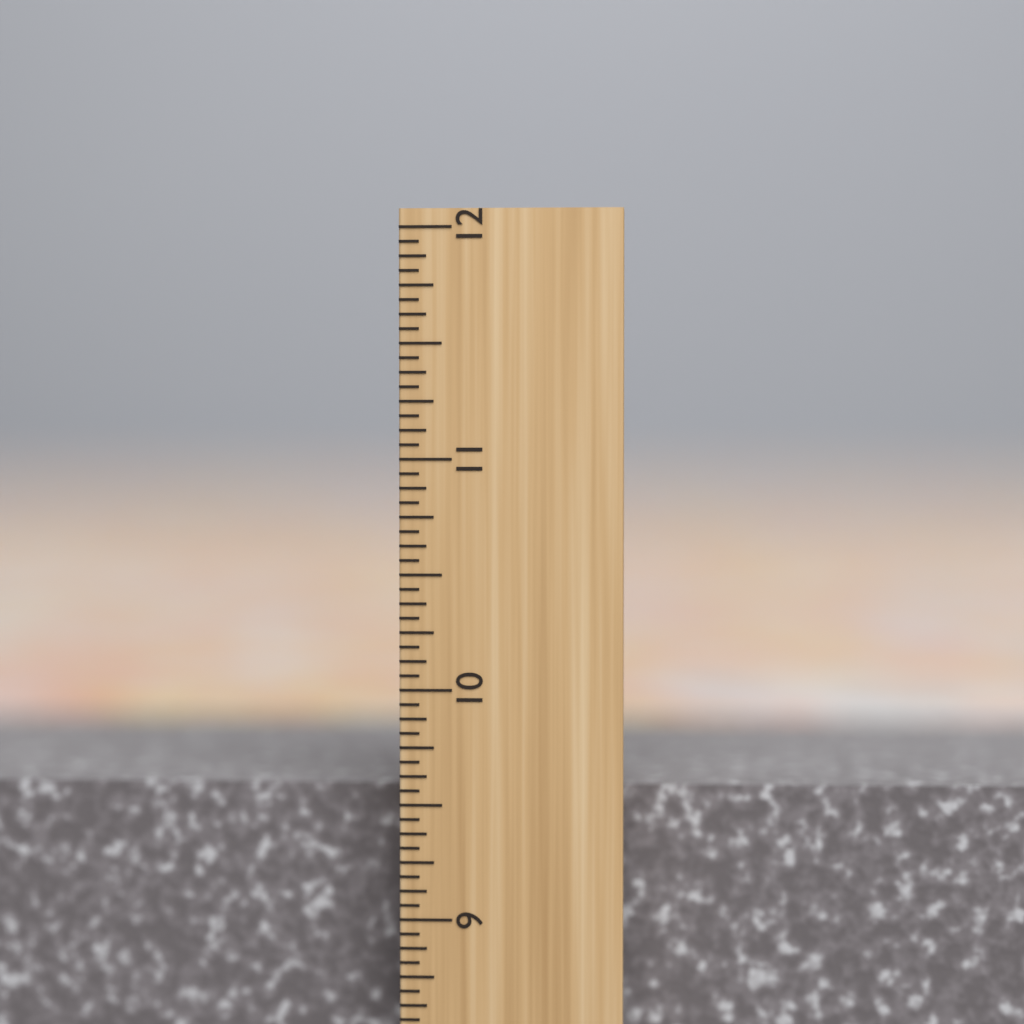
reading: 9.5625 inch
